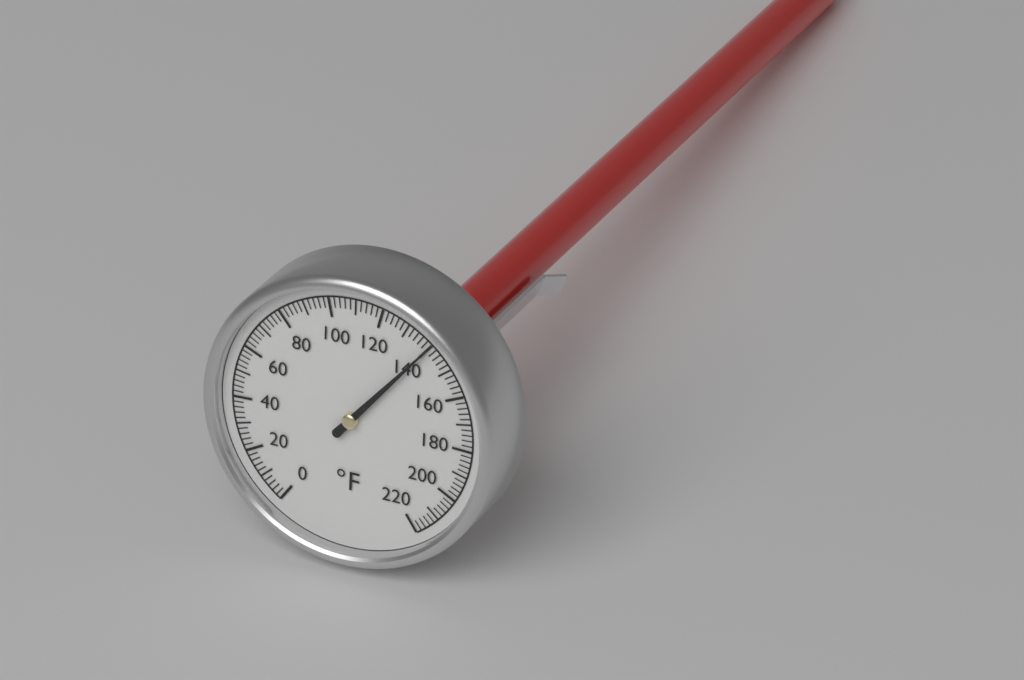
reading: 140 °F
